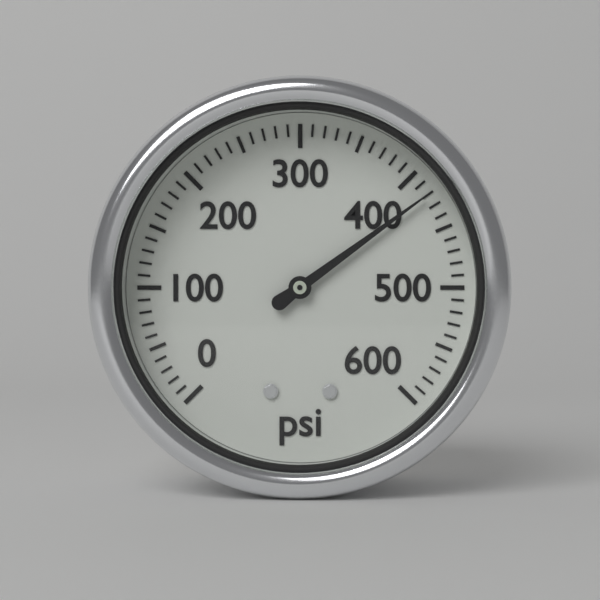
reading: 420 psi
